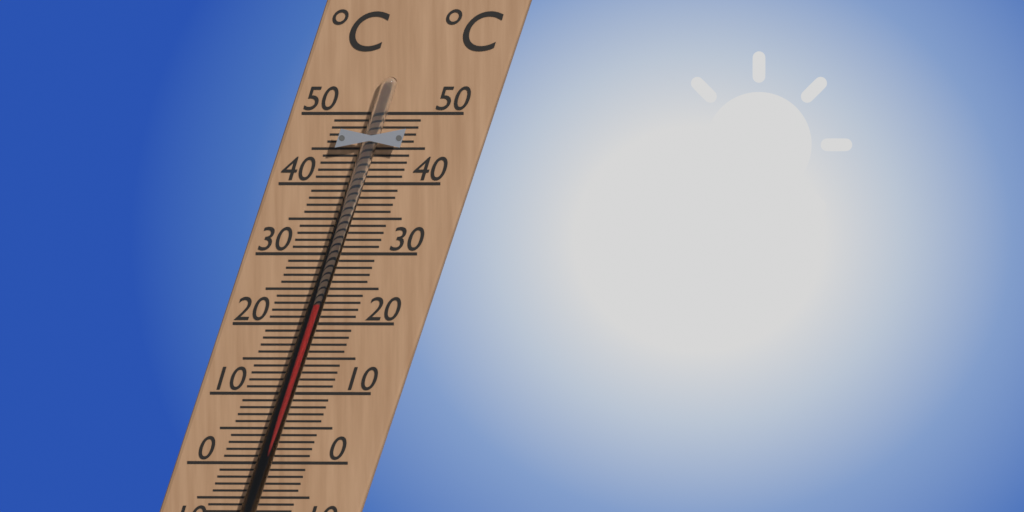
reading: 23 °C
